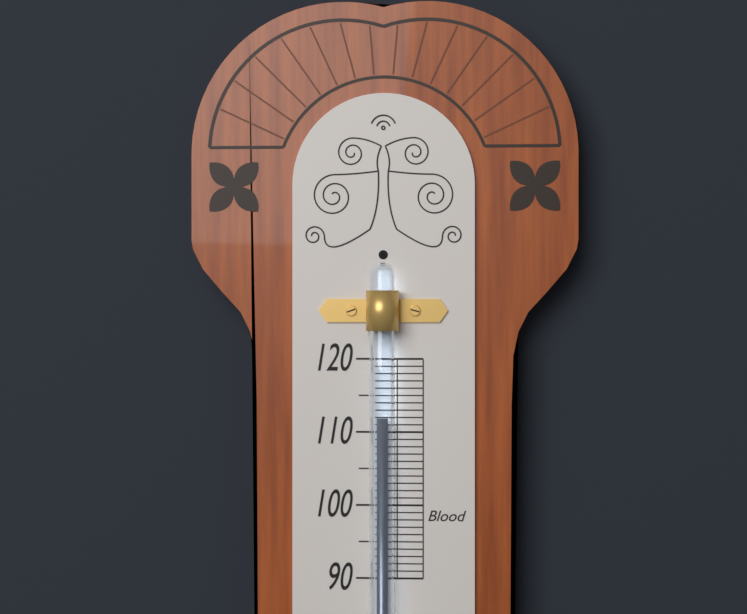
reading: 112 (no unit)
